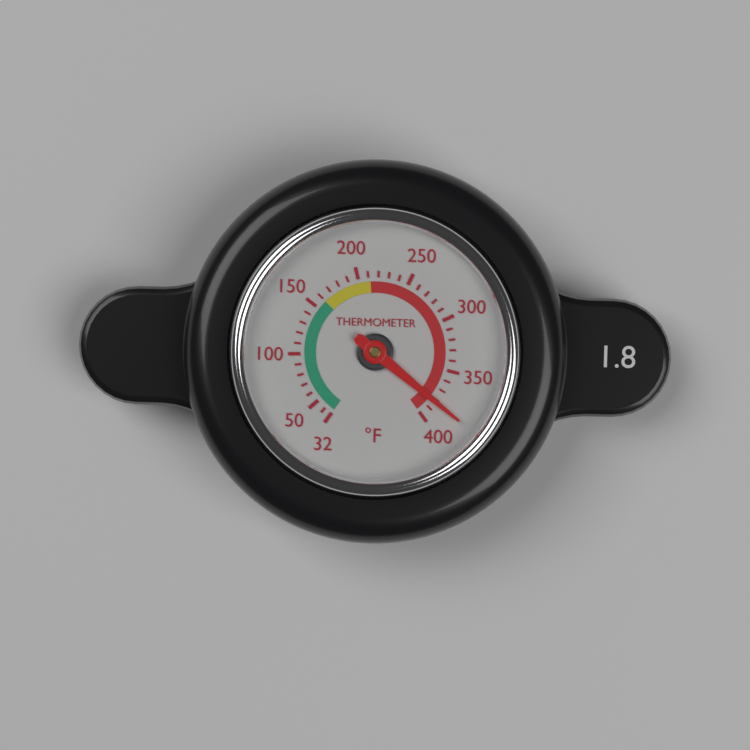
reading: 382 °F
